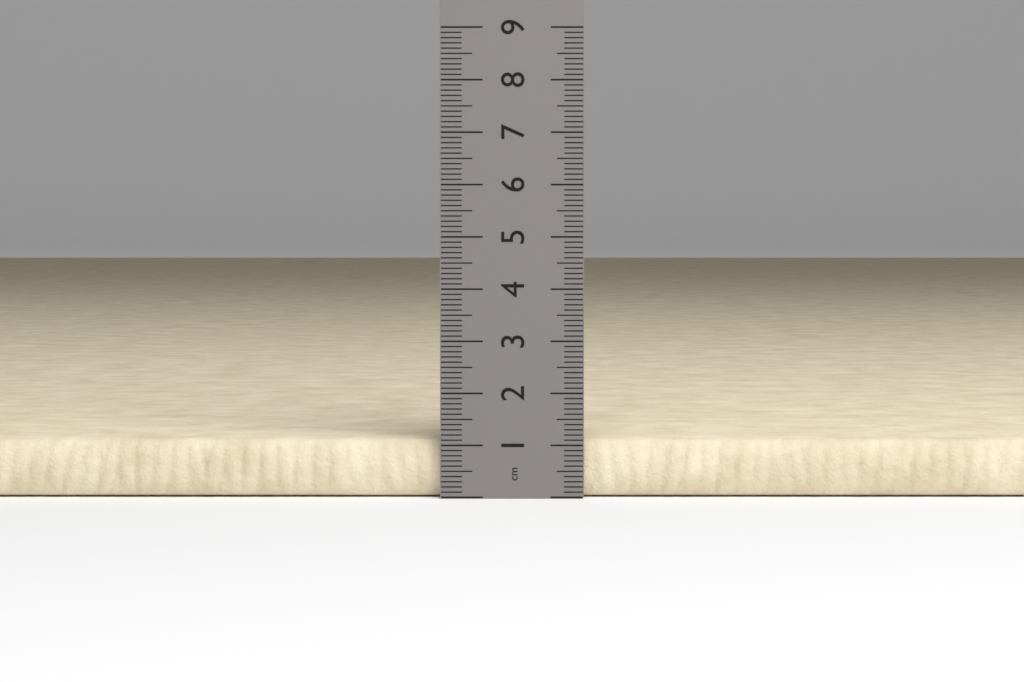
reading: 1.1 cm
